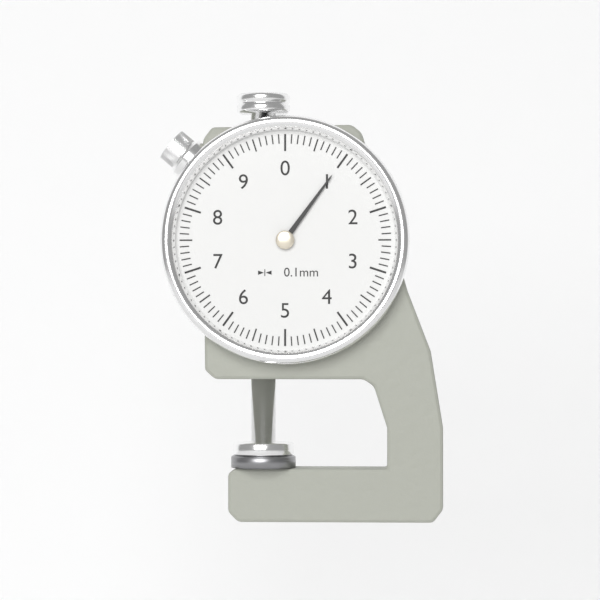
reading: 1.0 mm
